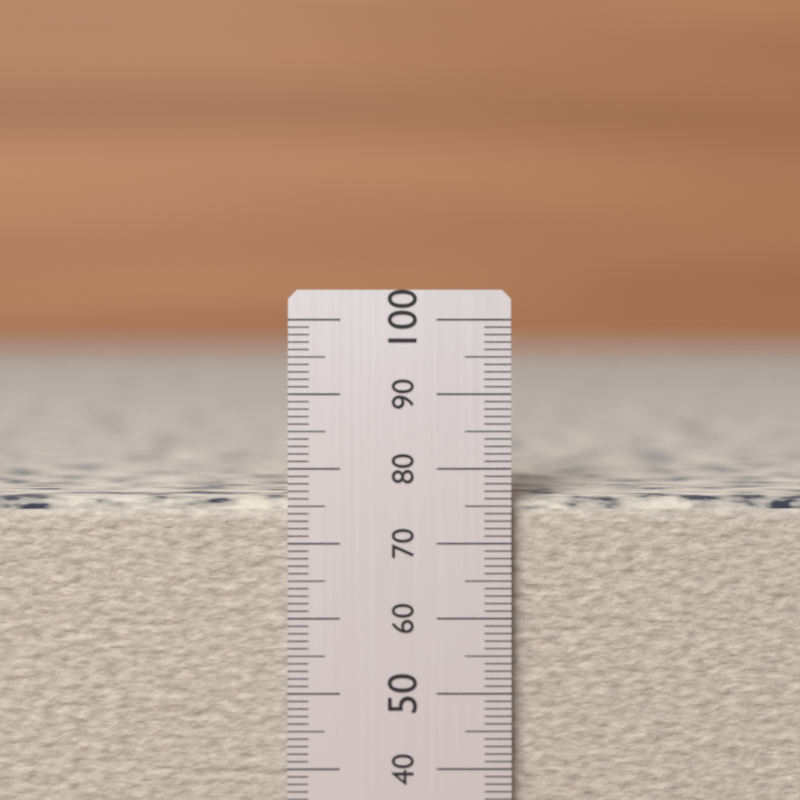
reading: 77 (no unit)
